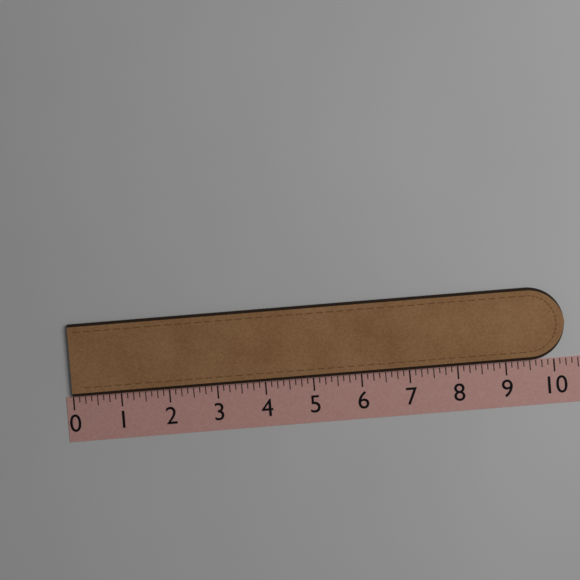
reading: 10.250 (no unit)
